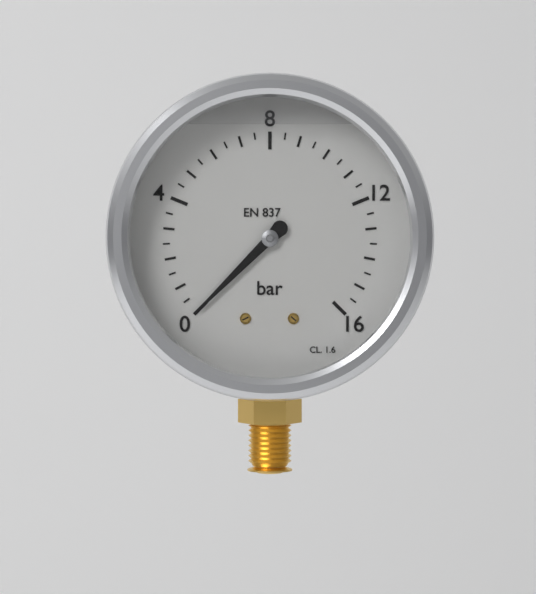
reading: 0.0 bar
